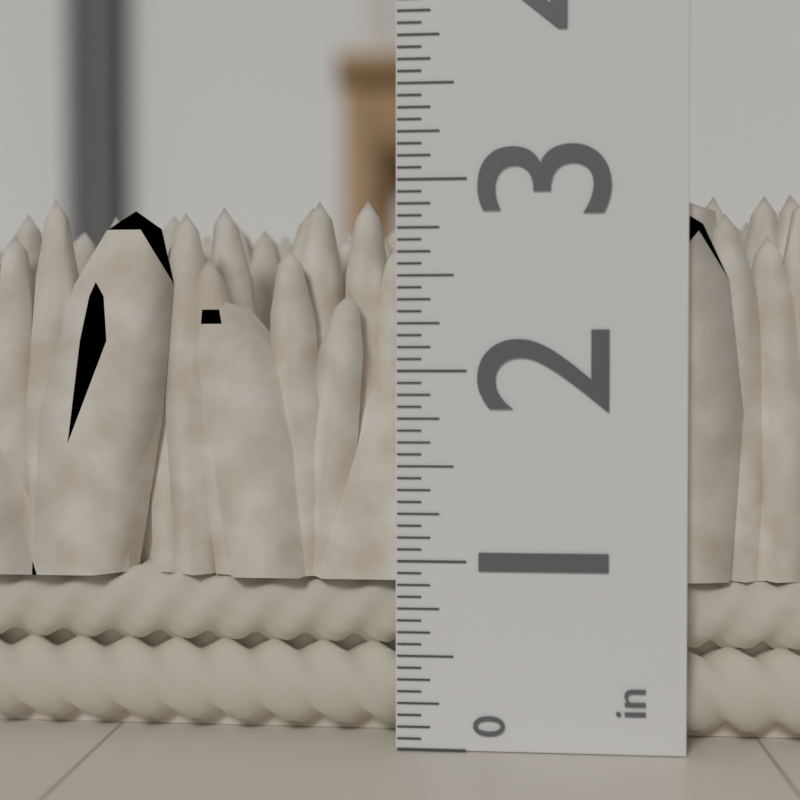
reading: 2.9375 in
